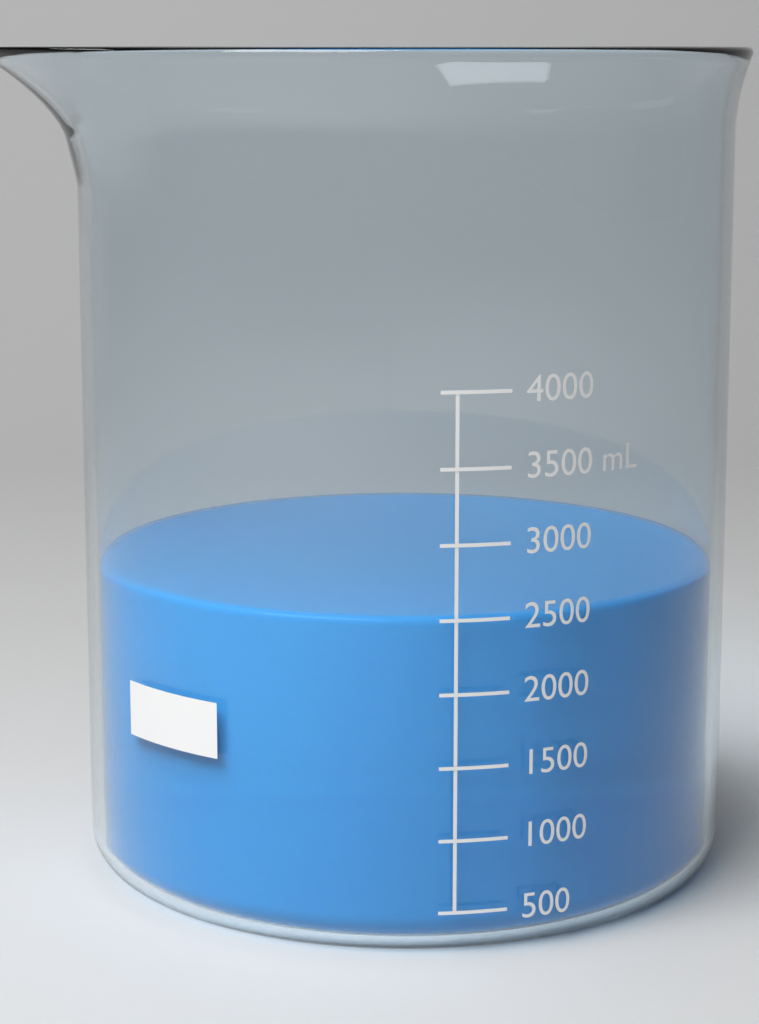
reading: 2500 mL
